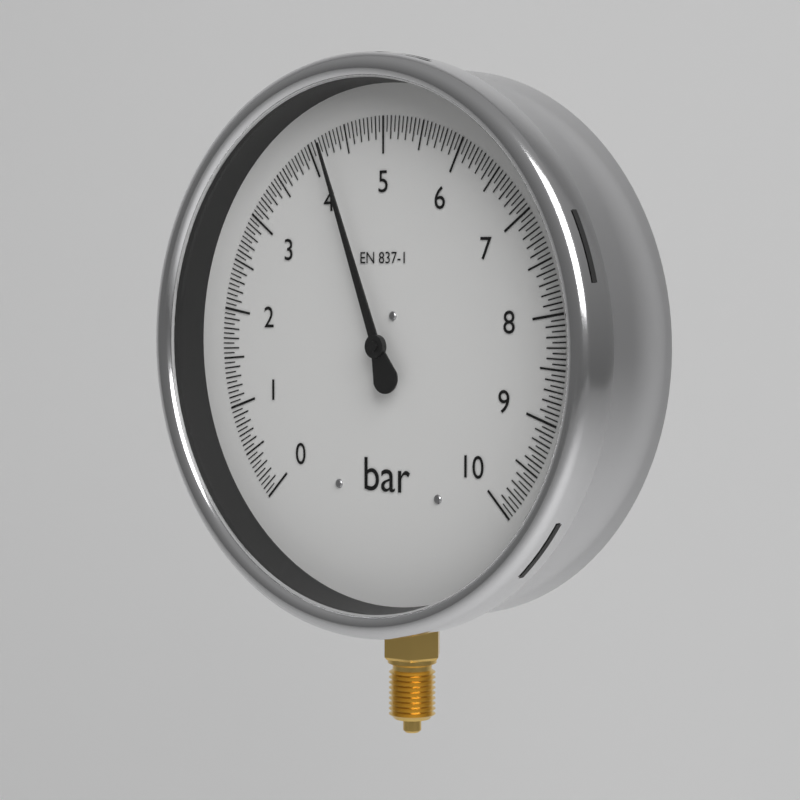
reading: 4.20 bar
